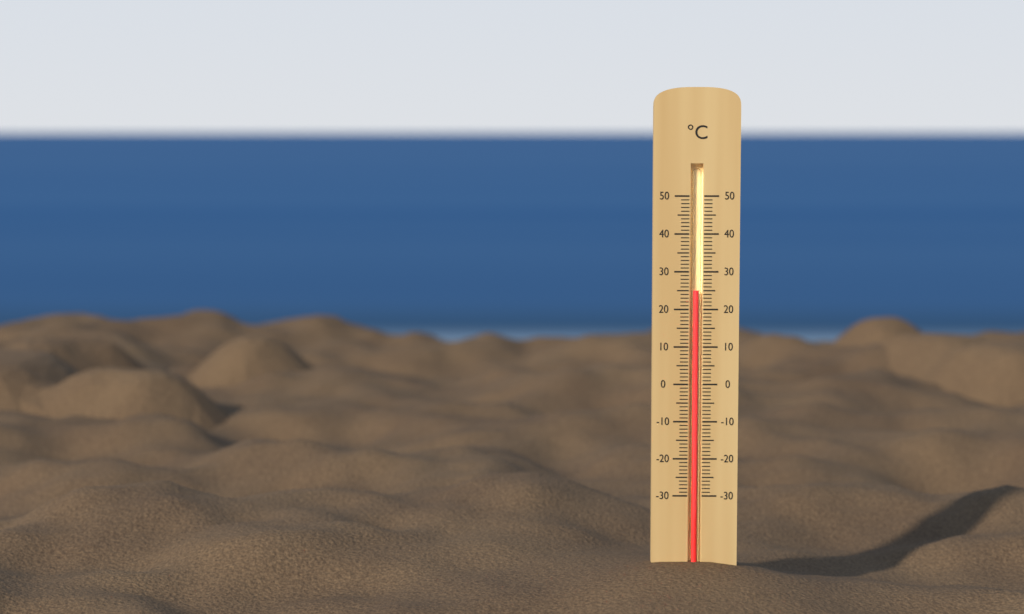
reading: 25 °C
